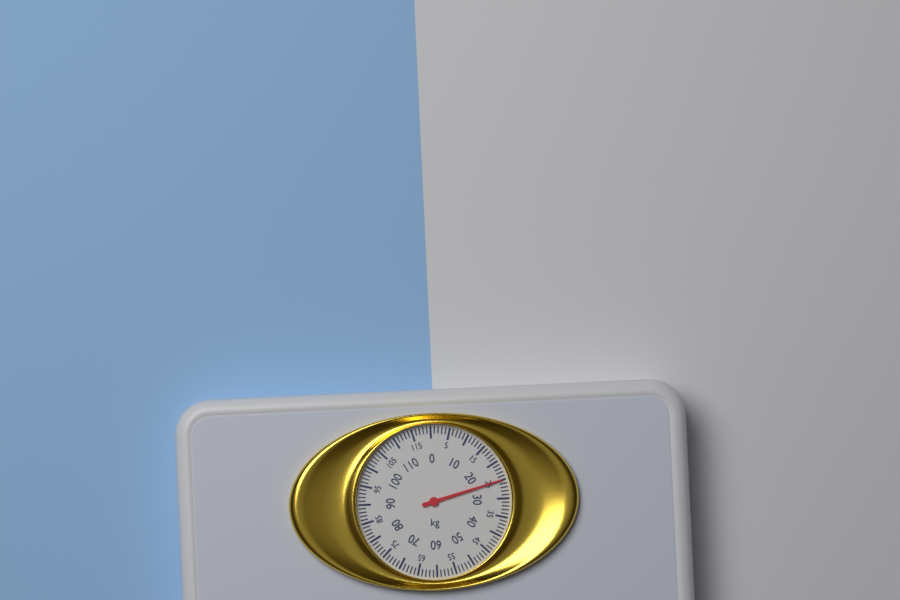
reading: 25 kg
